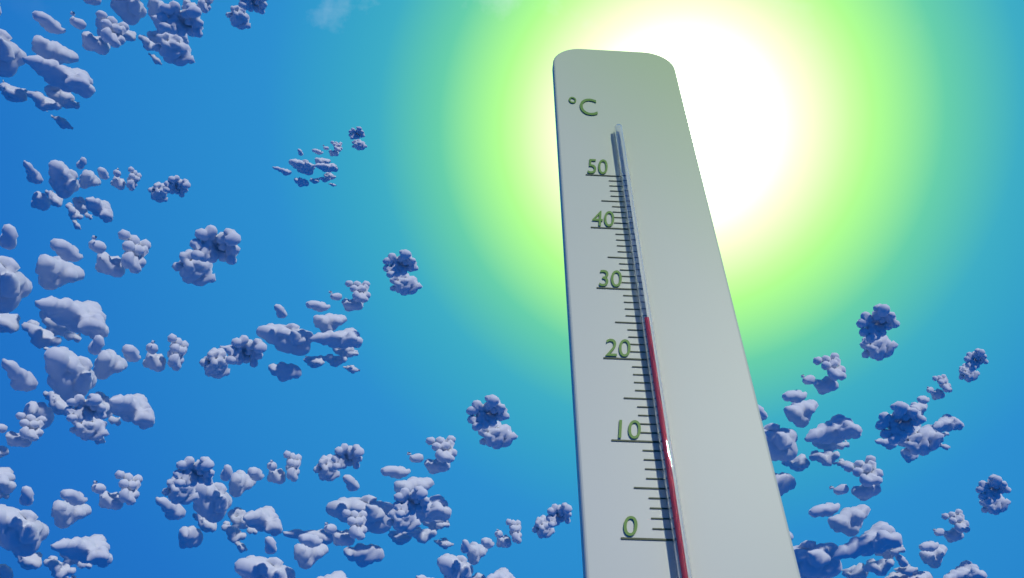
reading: 25 °C
